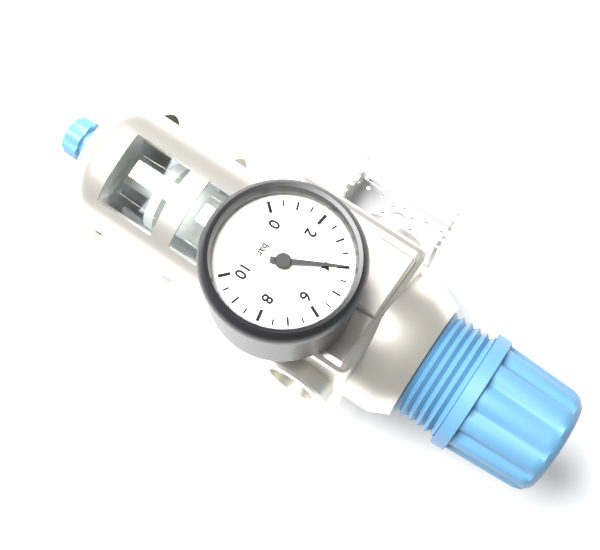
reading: 4.0 bar
